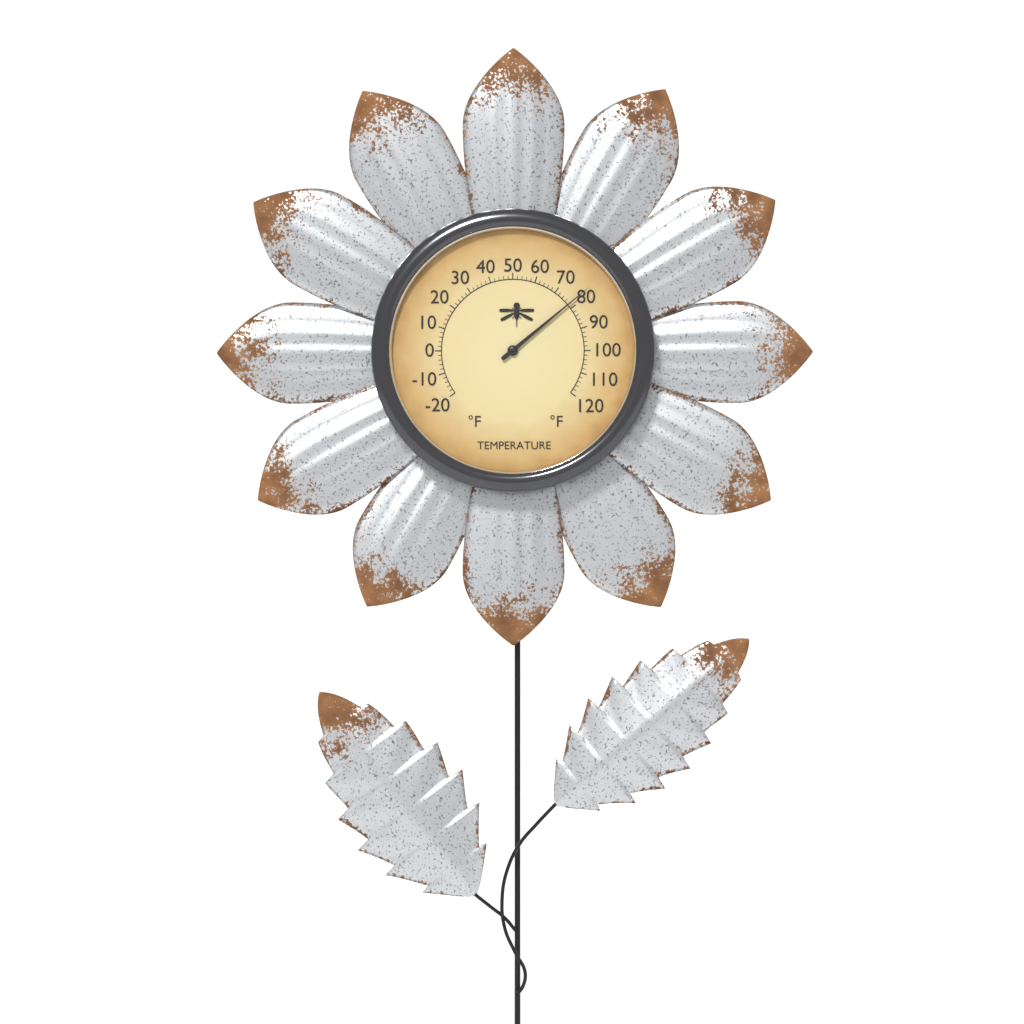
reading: 78 °F
